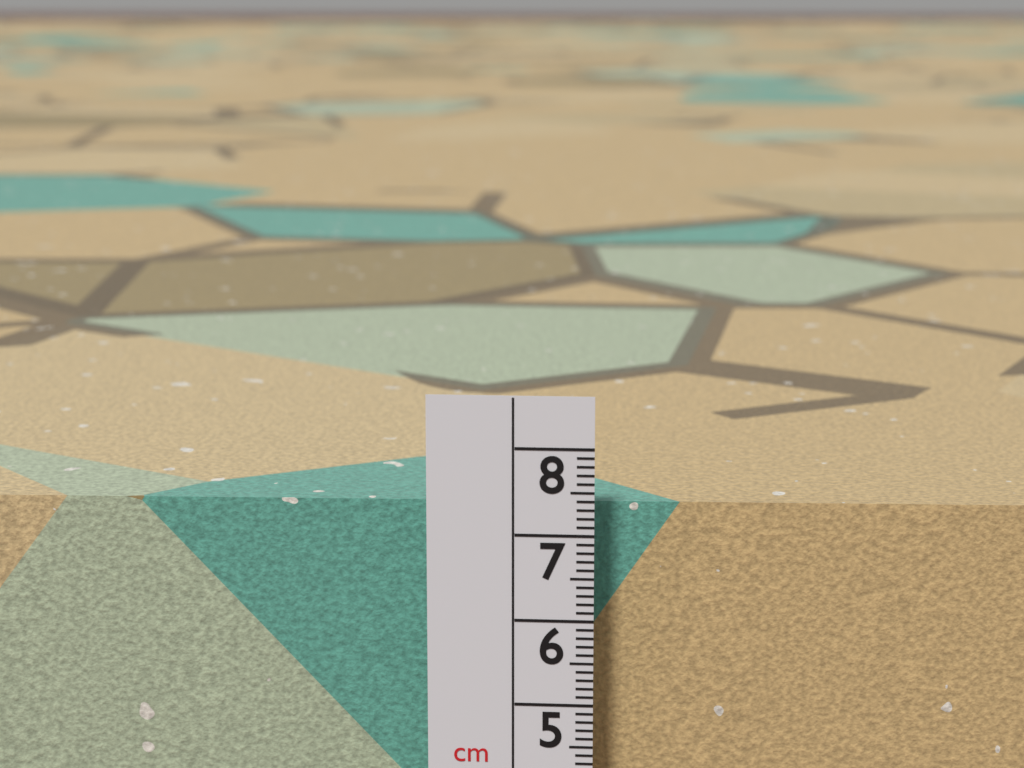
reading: 7.2 cm
